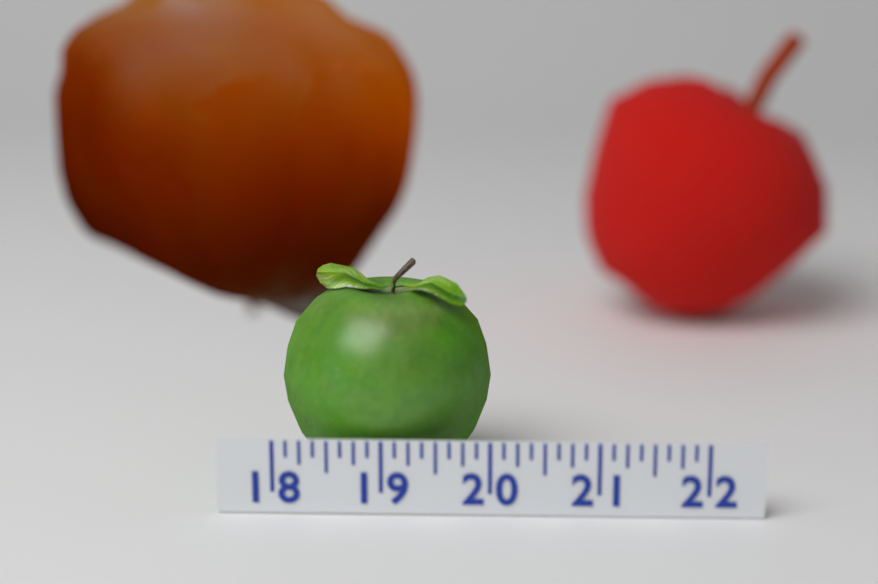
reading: 20.000 (no unit)
